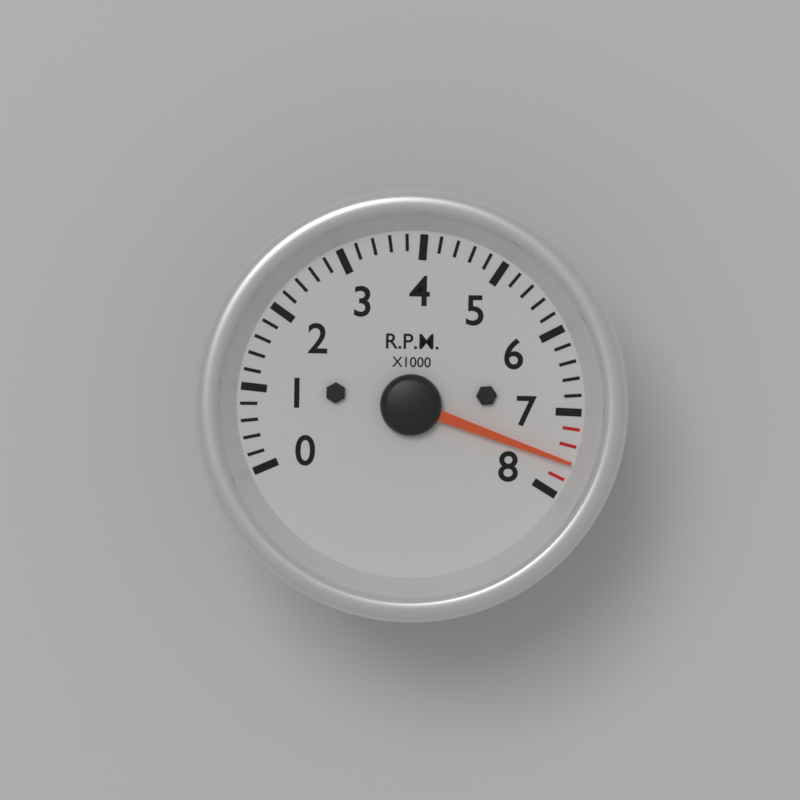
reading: 7600 RPM
